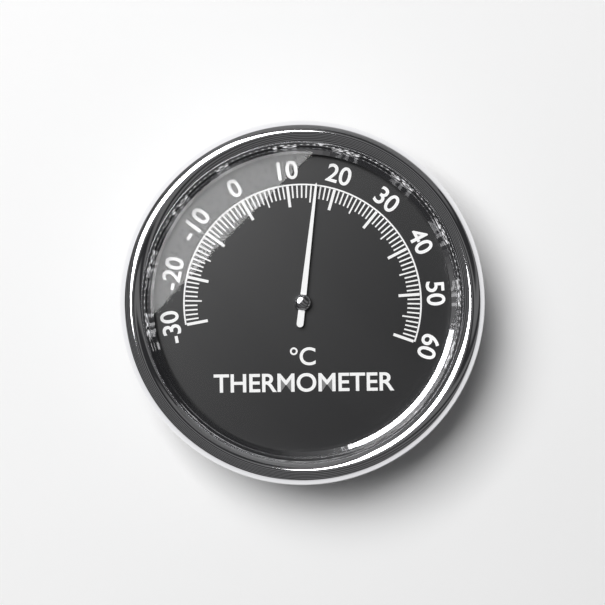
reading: 16 °C
